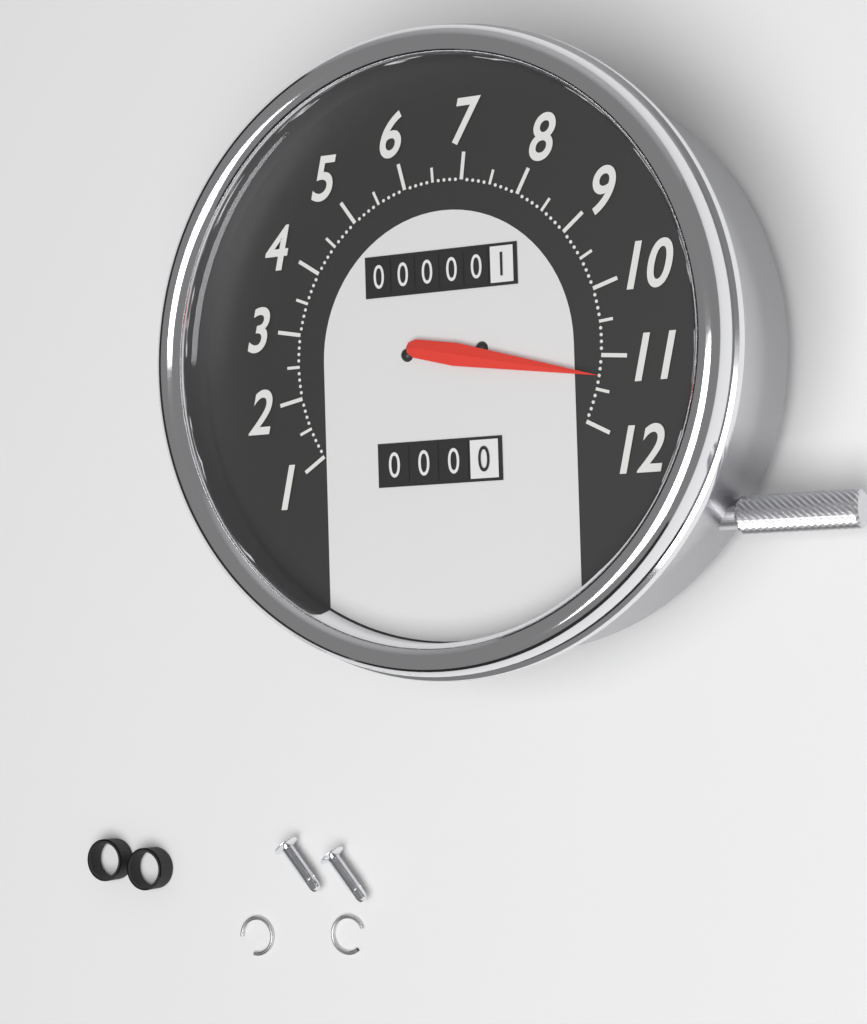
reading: 11.3 (no unit)
